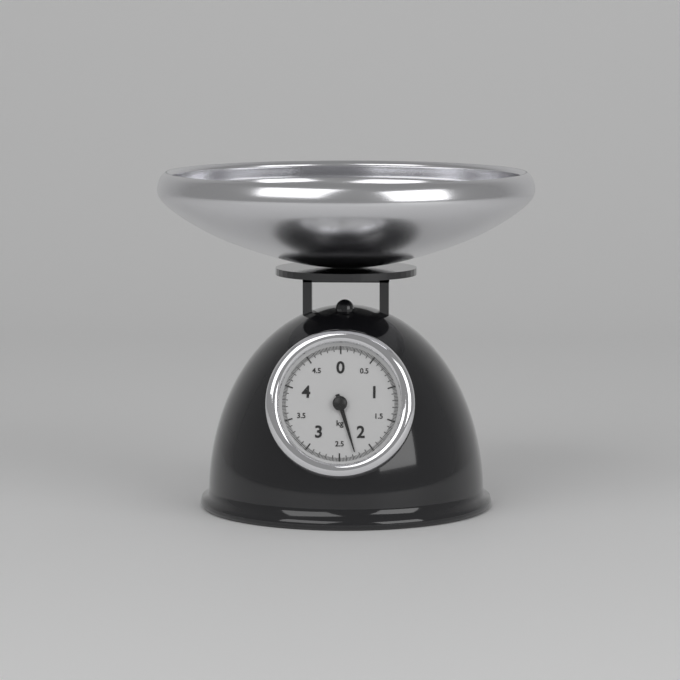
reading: 2.26 kg
